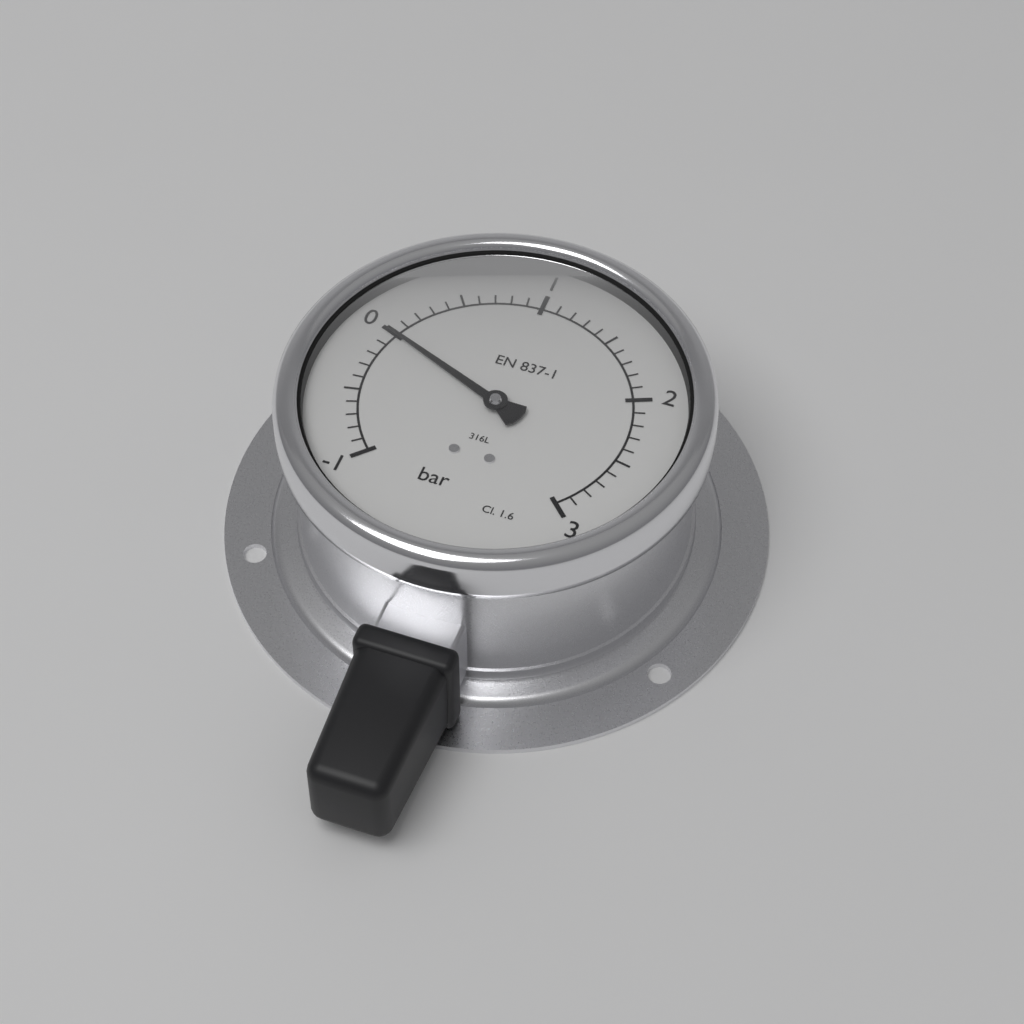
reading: 0.0 bar
